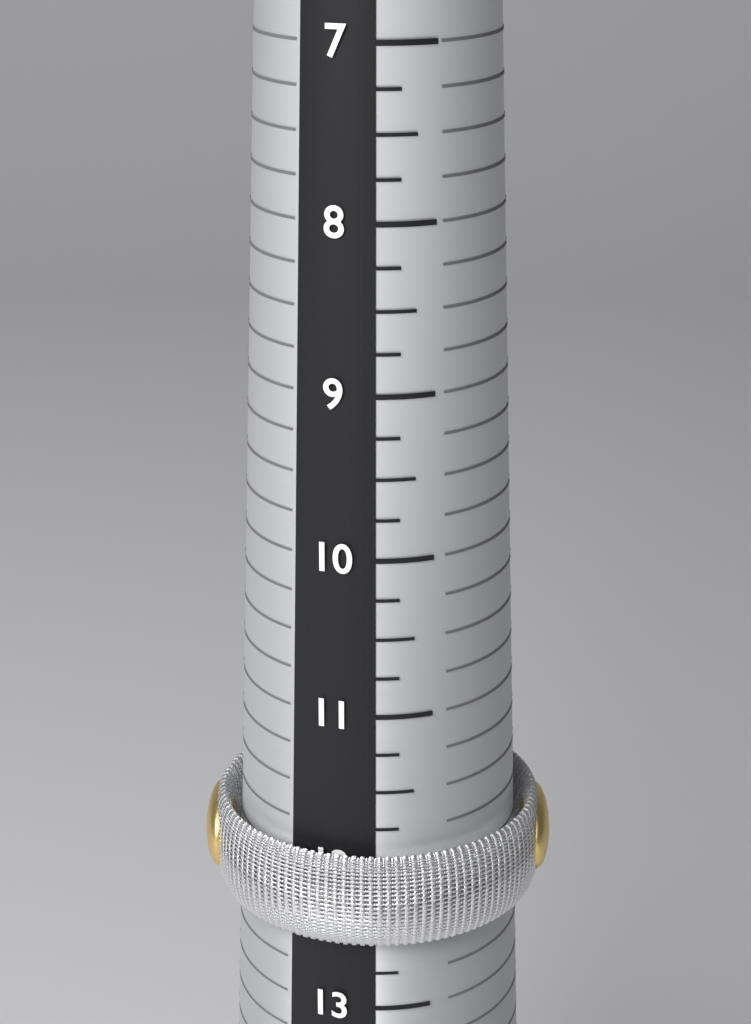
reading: 12.50 (no unit)
